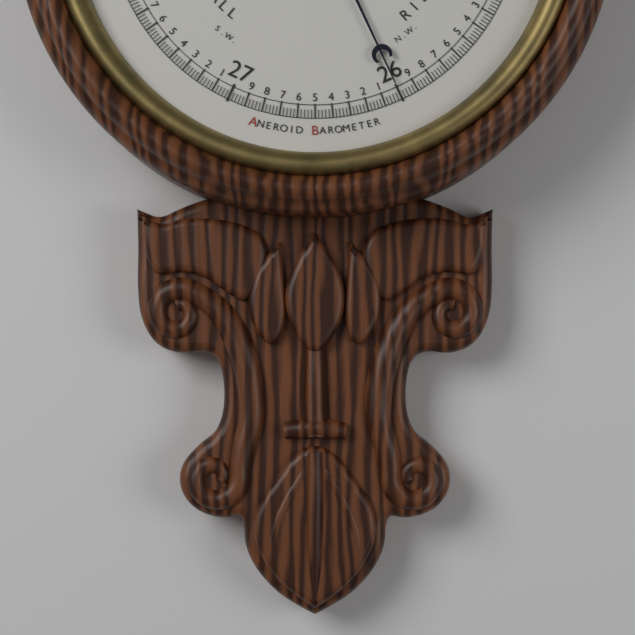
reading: 26.00 (no unit)
